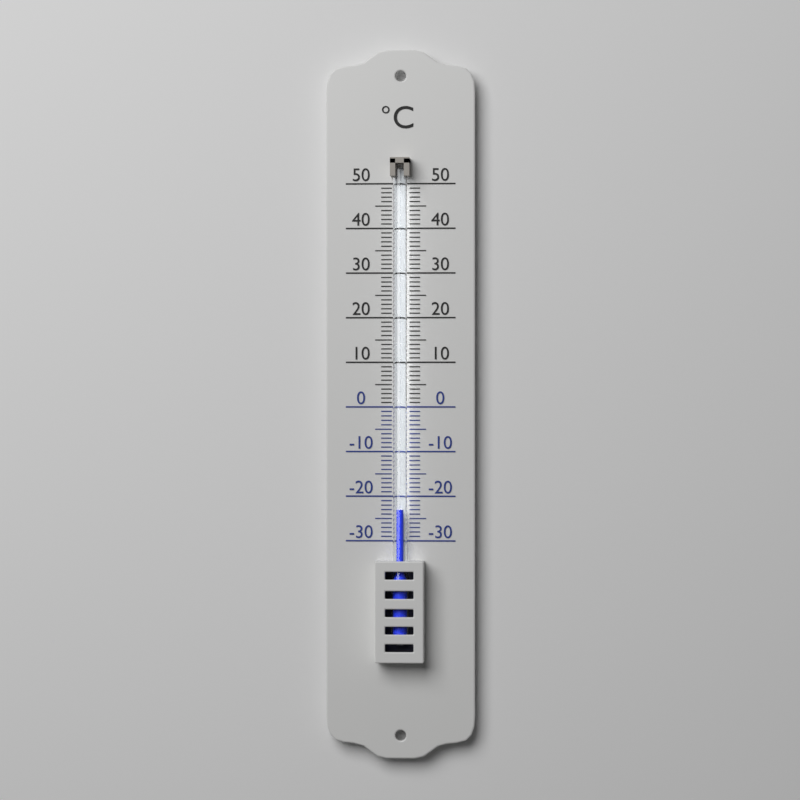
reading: -23 °C
